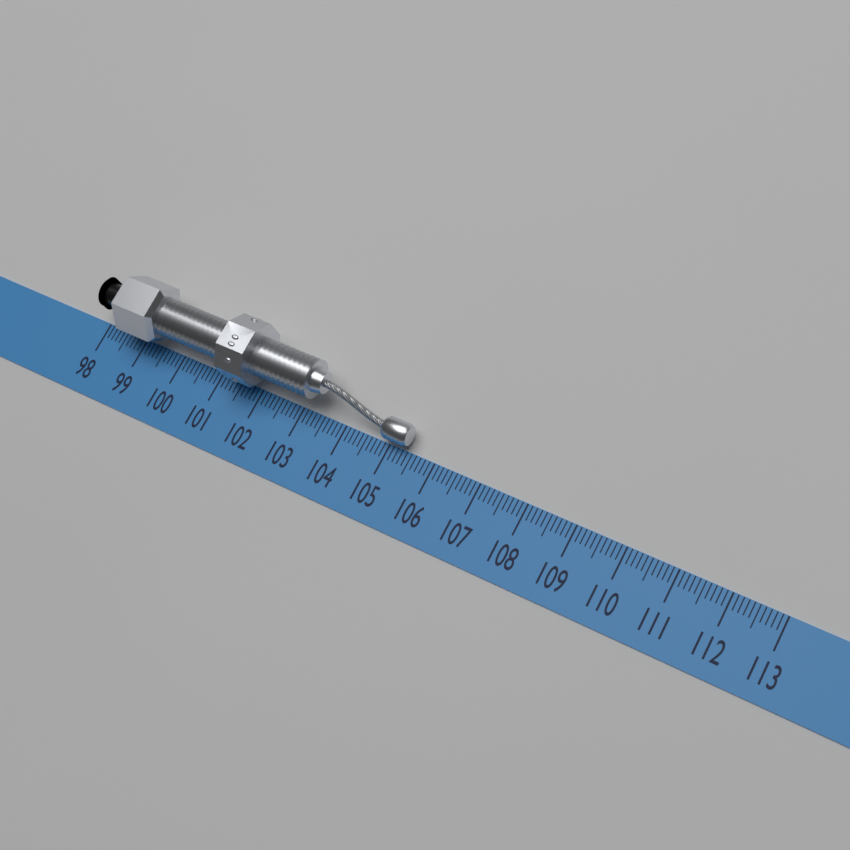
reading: 105.4 (no unit)
